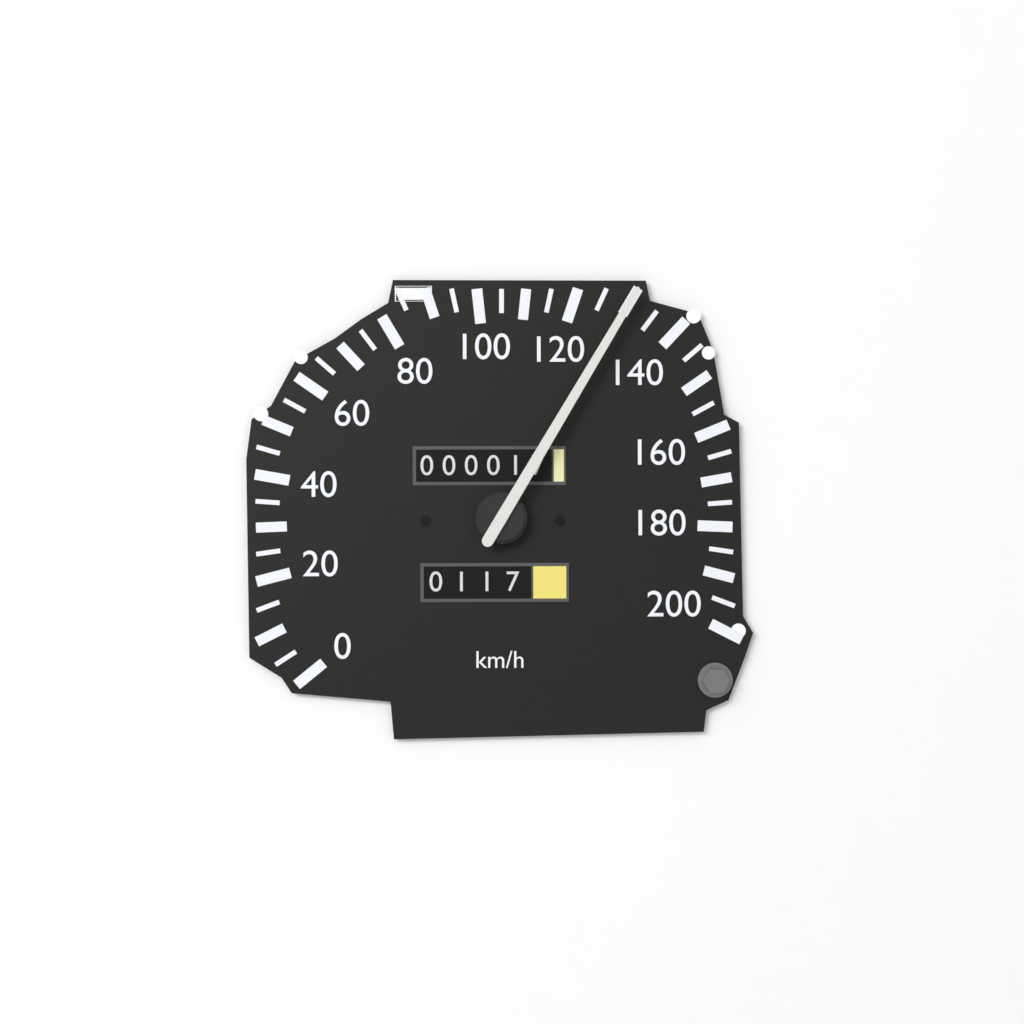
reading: 130 km/h
